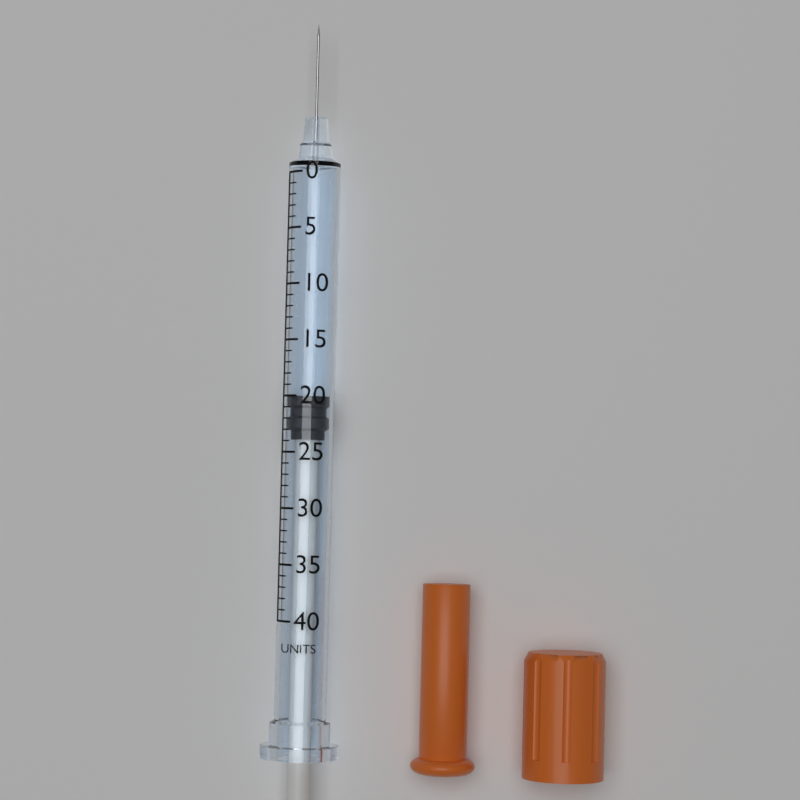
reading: 20 units
